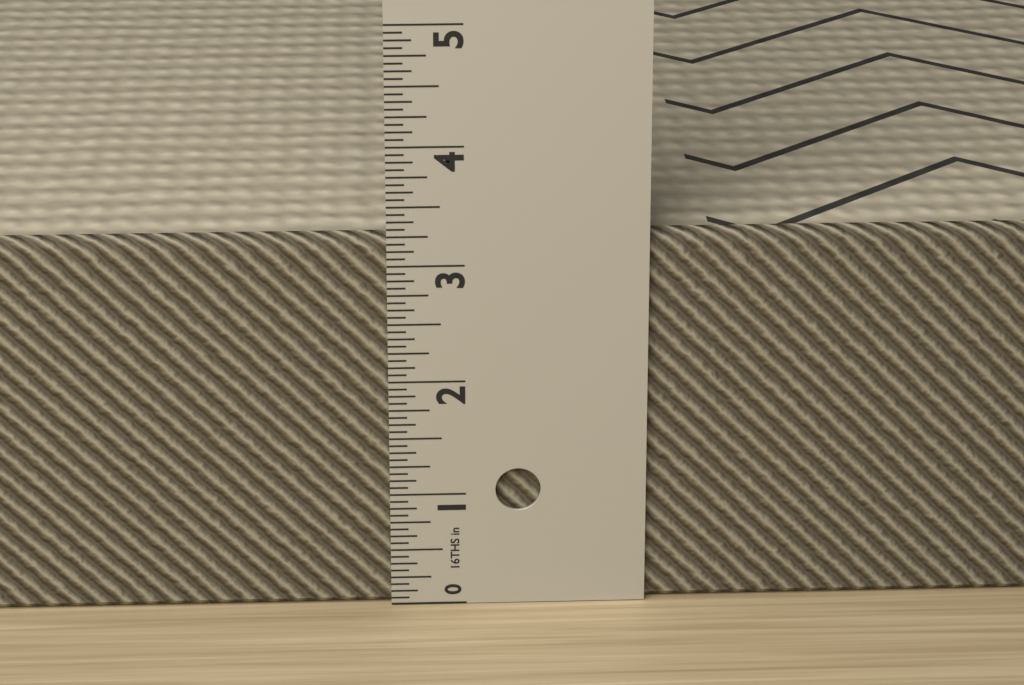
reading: 3.2500 in
